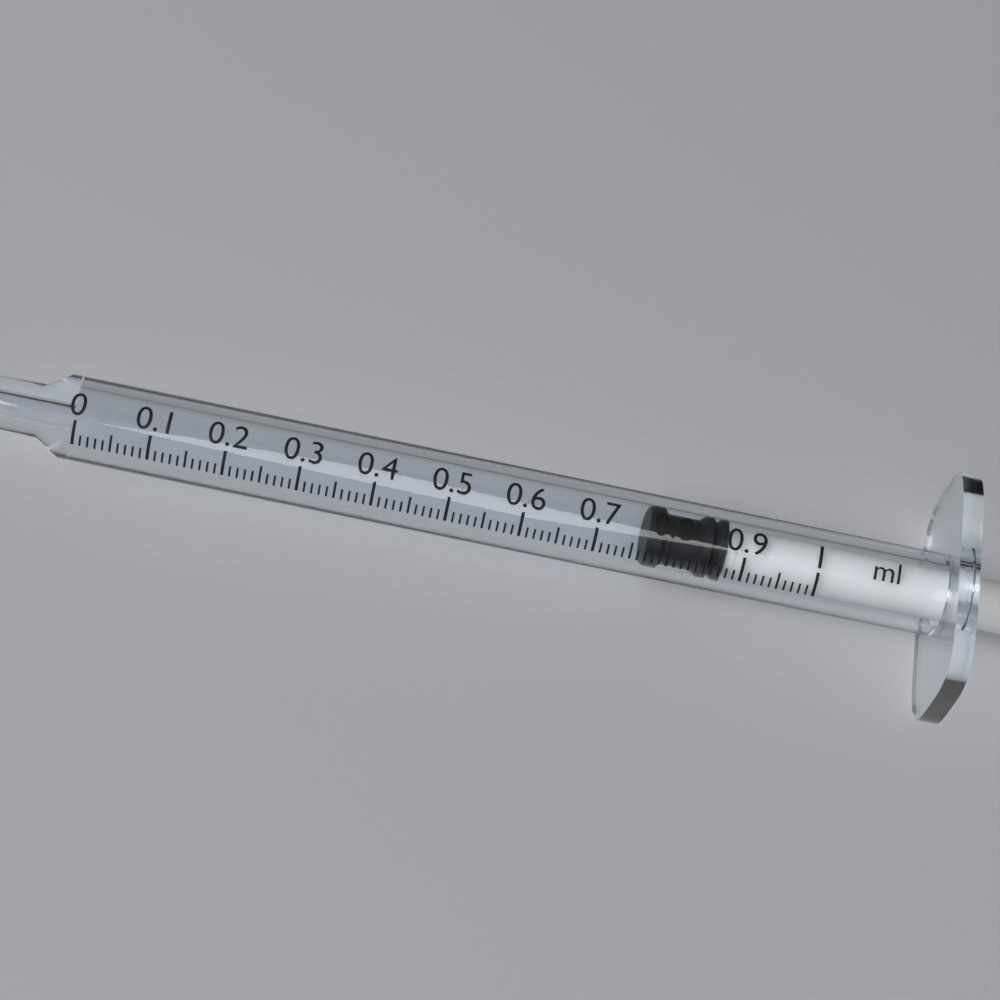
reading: 0.77 ml
